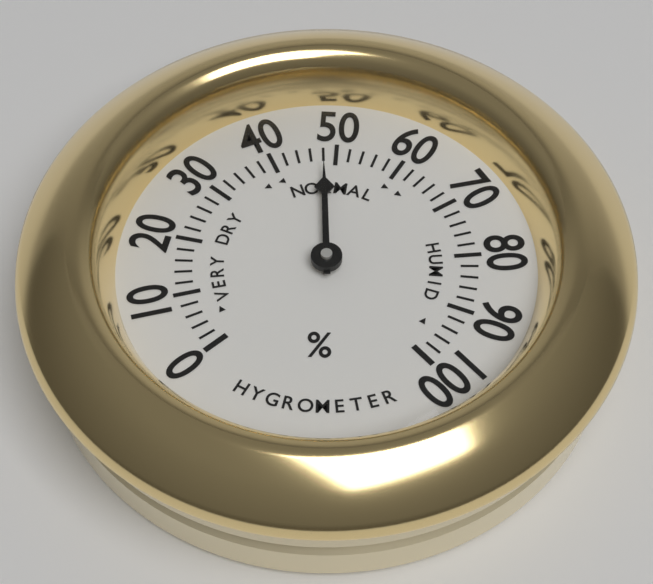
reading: 48 %
